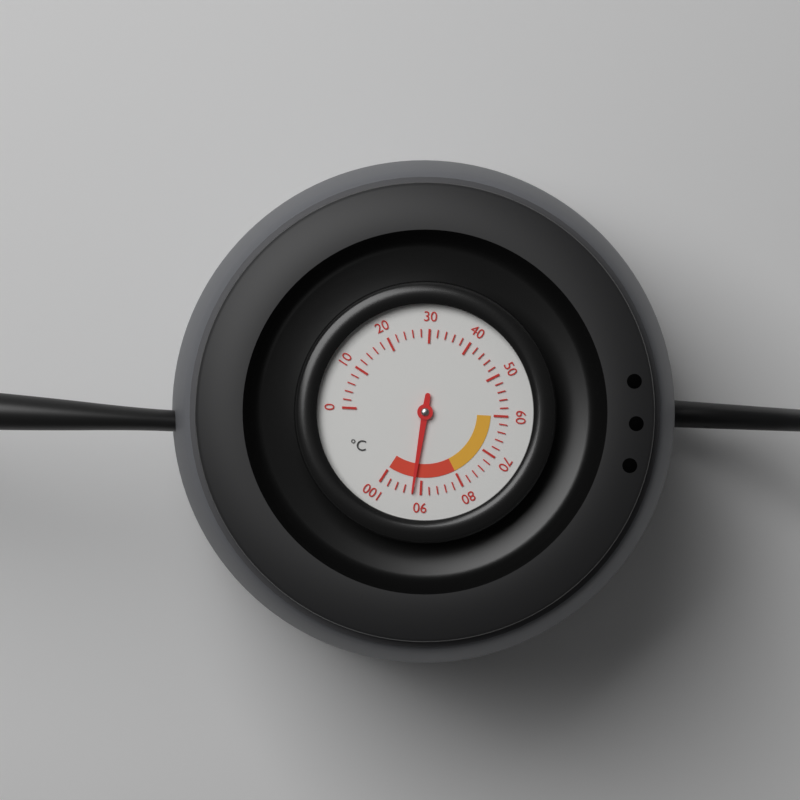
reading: 92 °C
